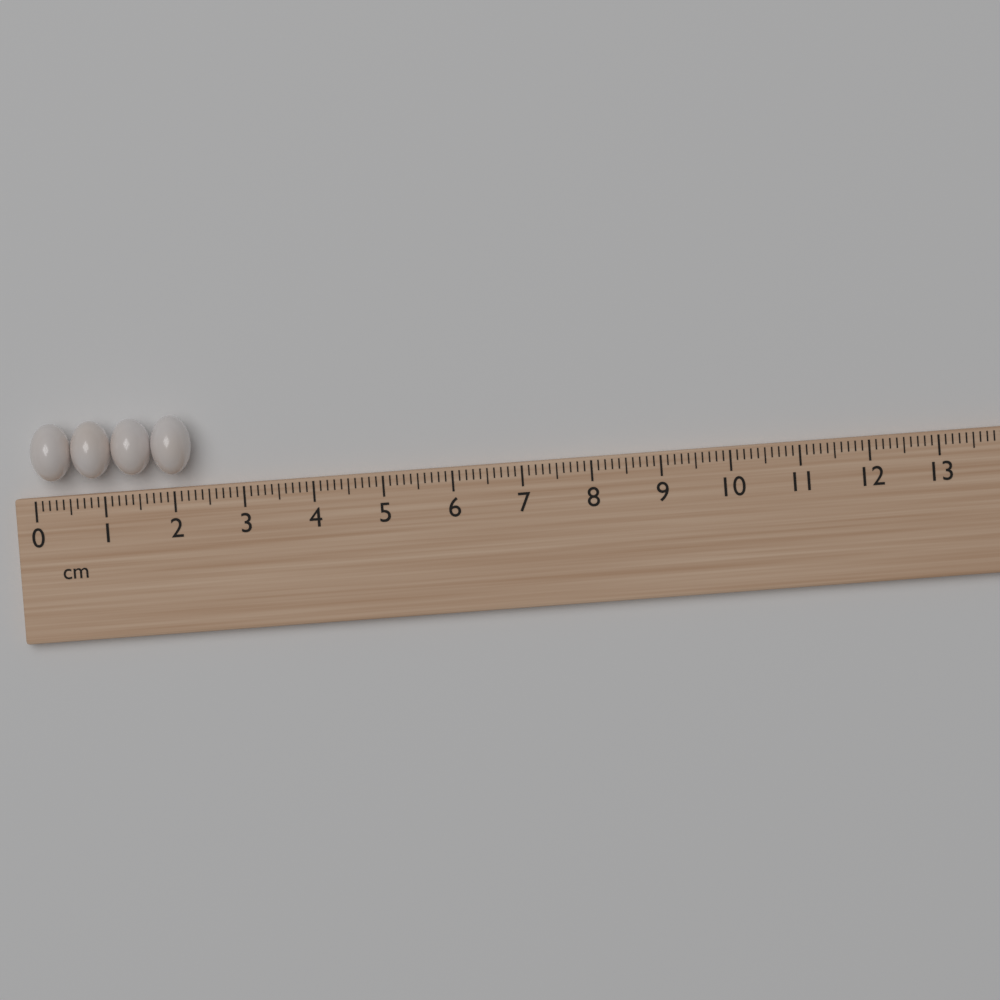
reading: 2.3 cm
